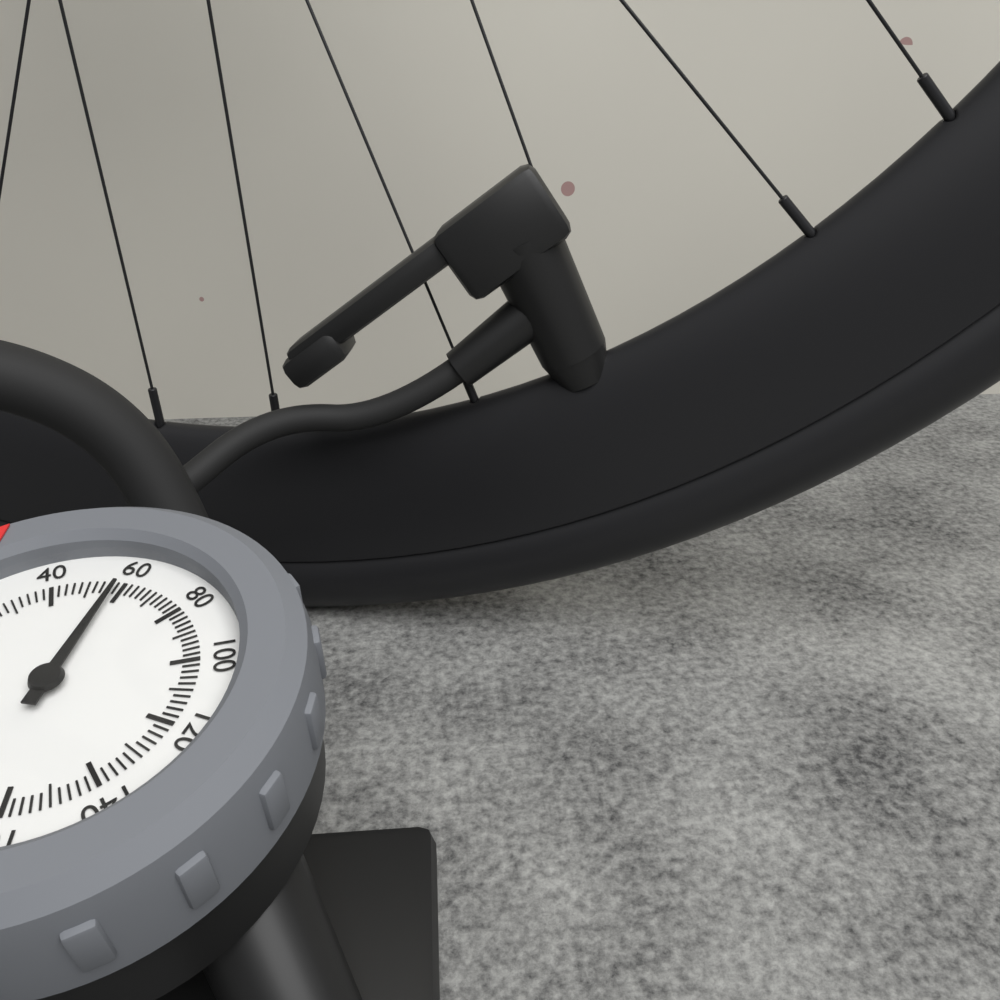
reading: 58 psi
